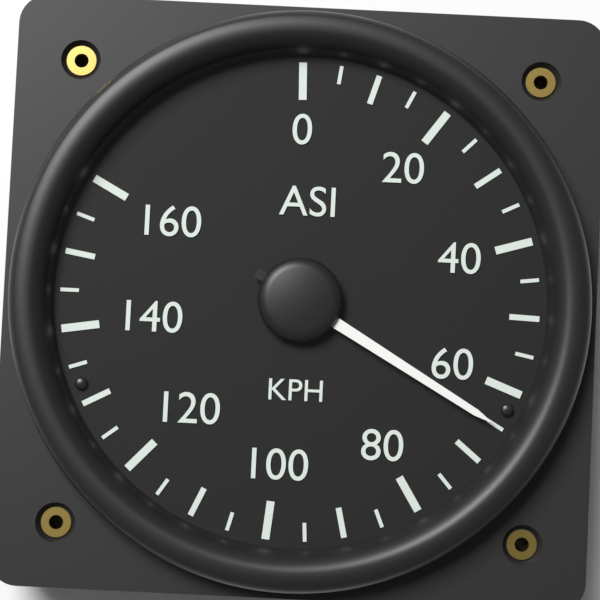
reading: 65 KPH
